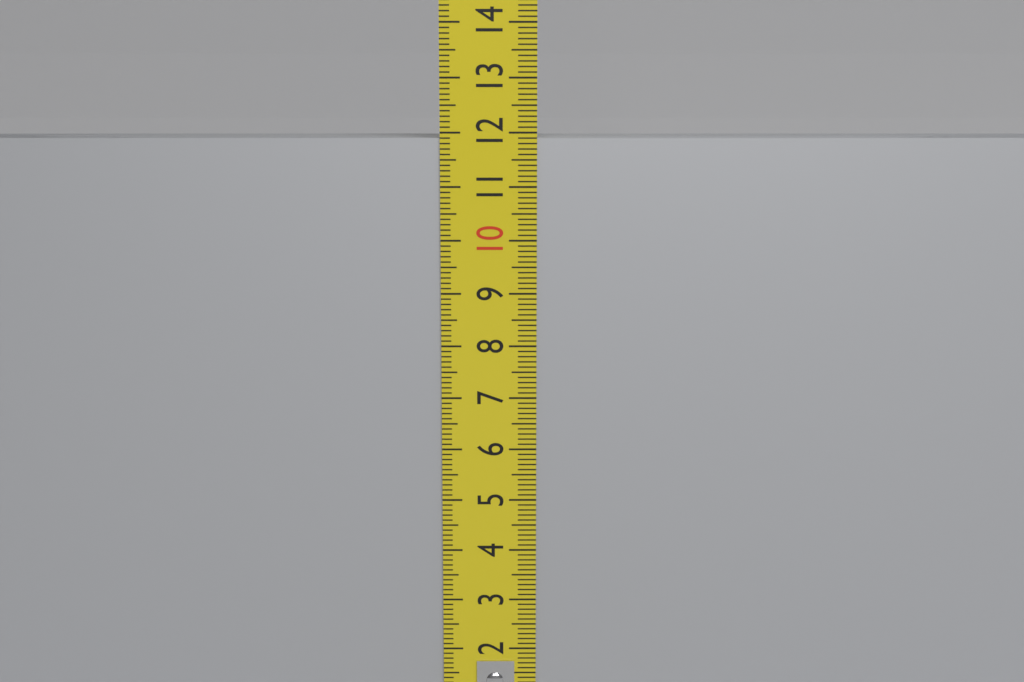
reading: 11.9 cm
